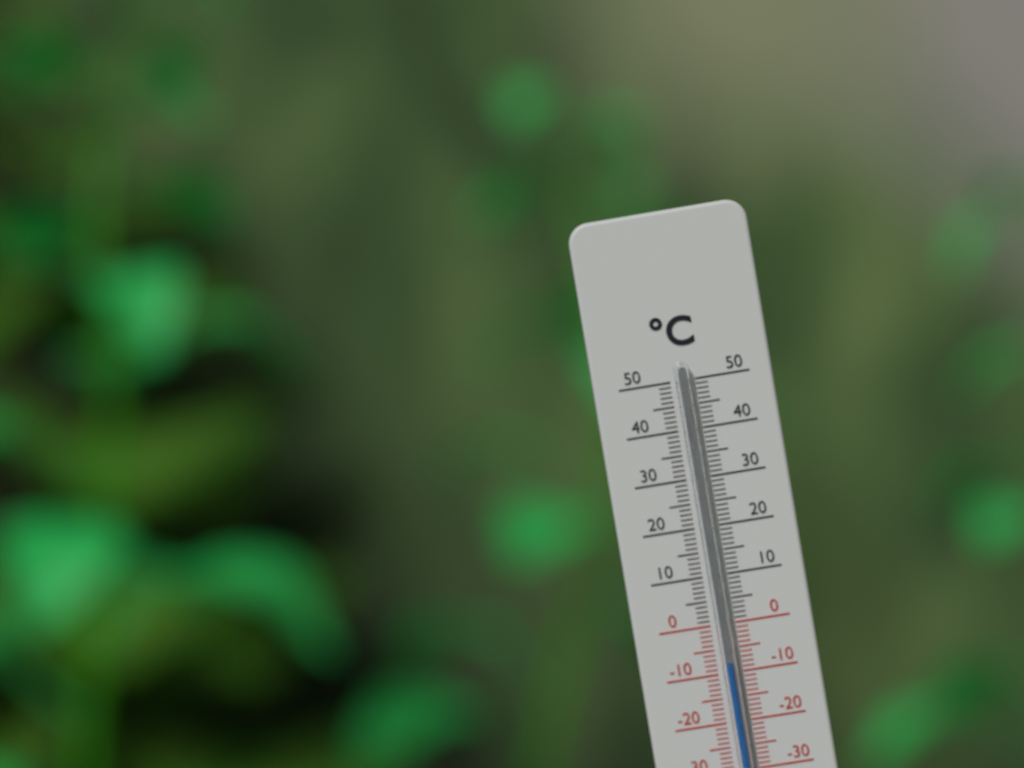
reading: -8 °C
